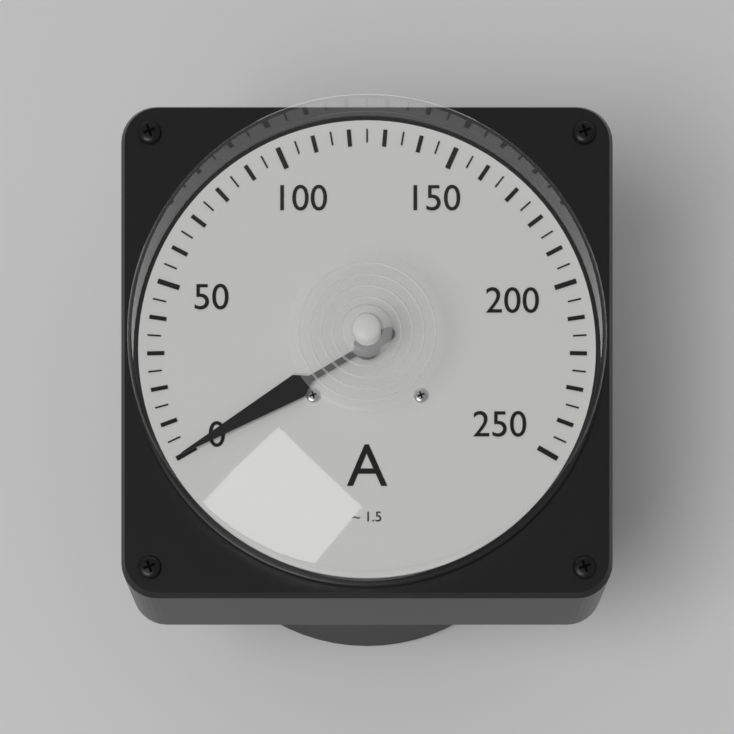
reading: 0 A
